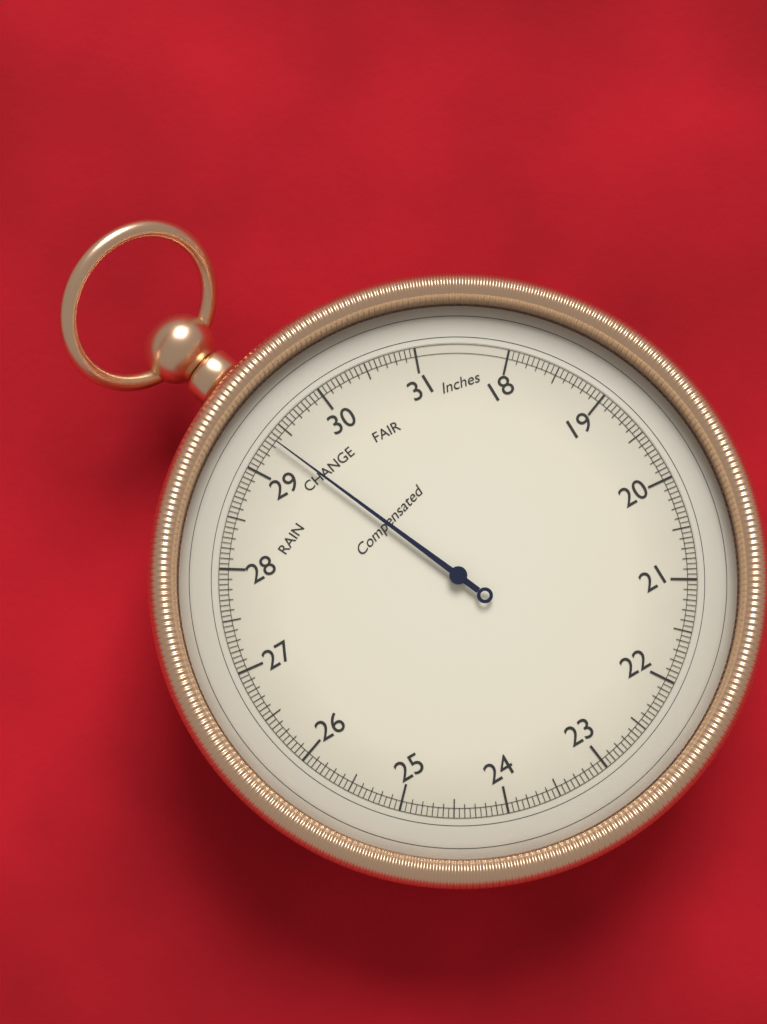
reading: 29.35 inHg
